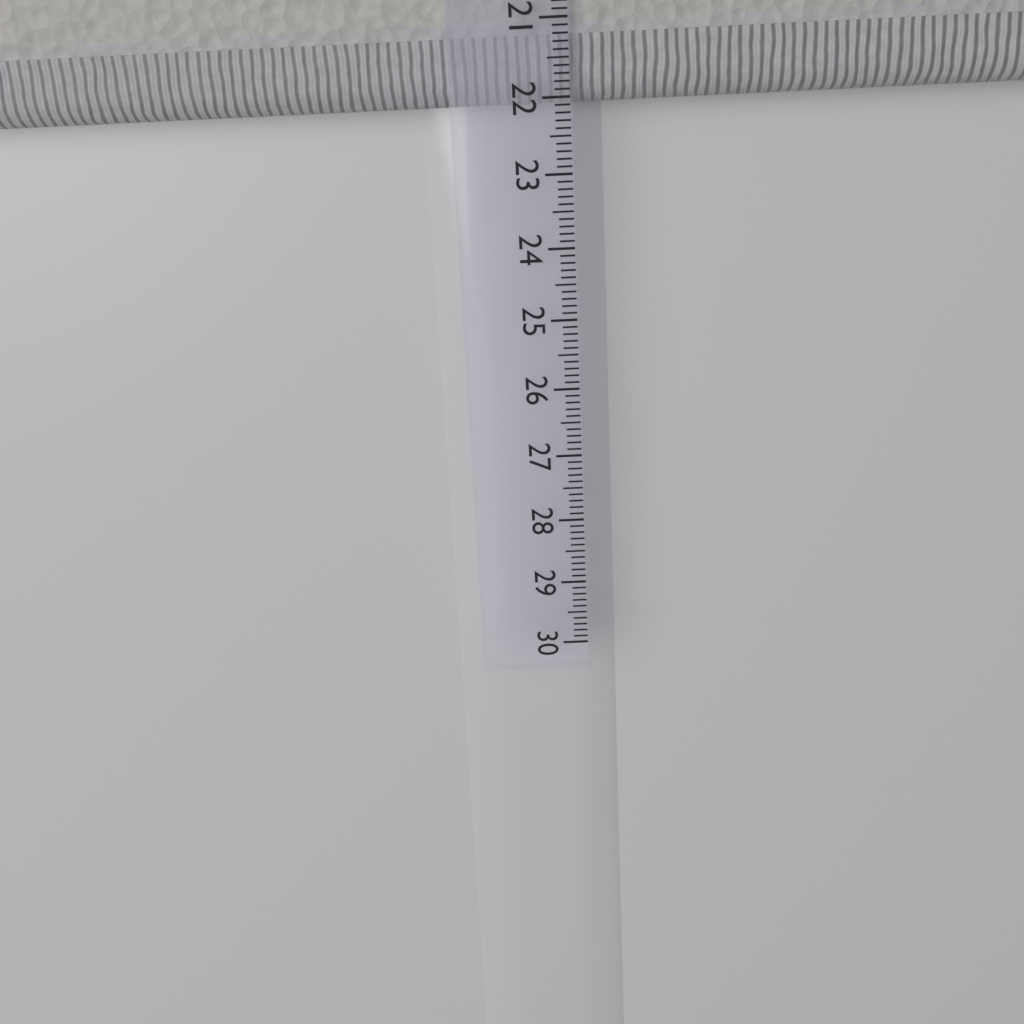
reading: 22.2 cm
